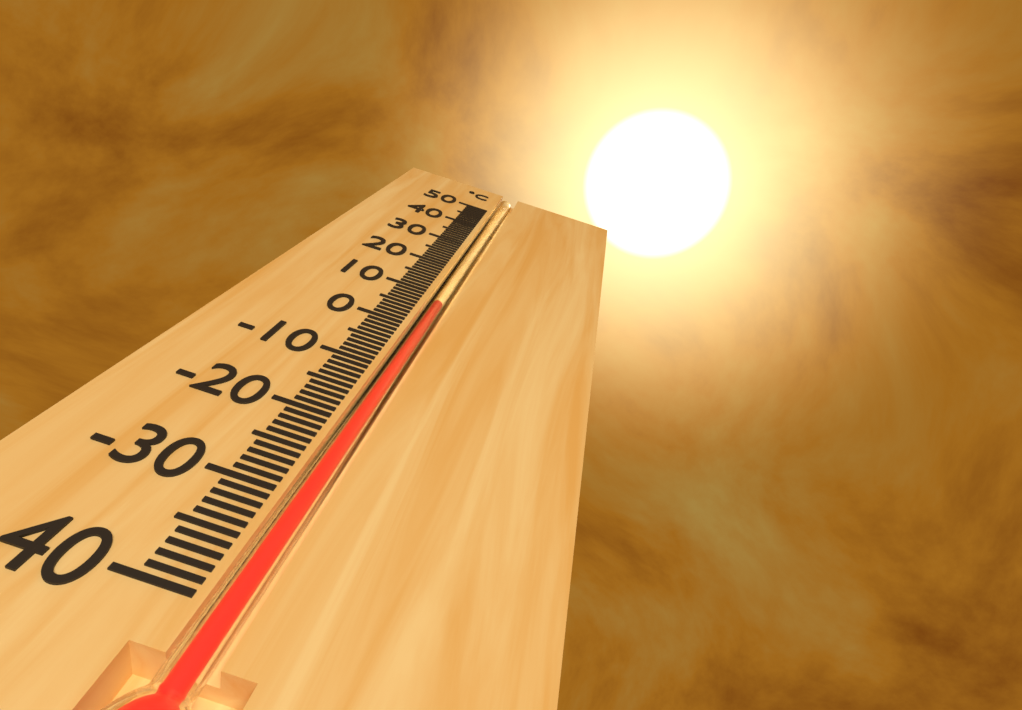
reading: 7 °C
